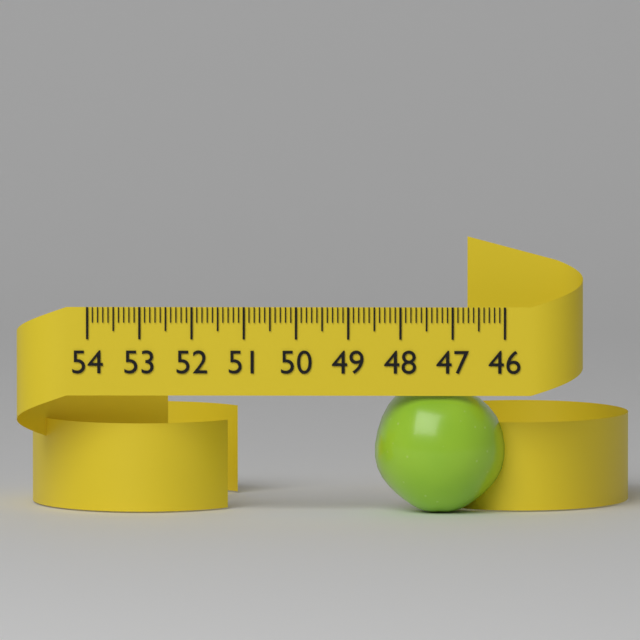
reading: 48.5 (no unit)
